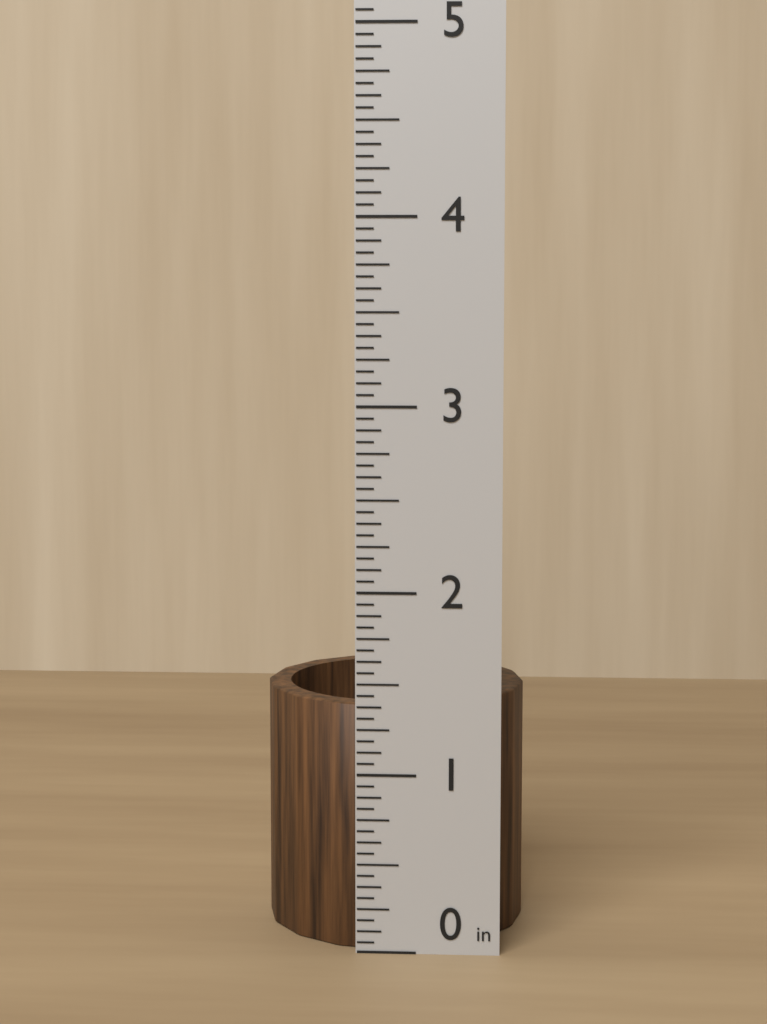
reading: 1.3750 in
